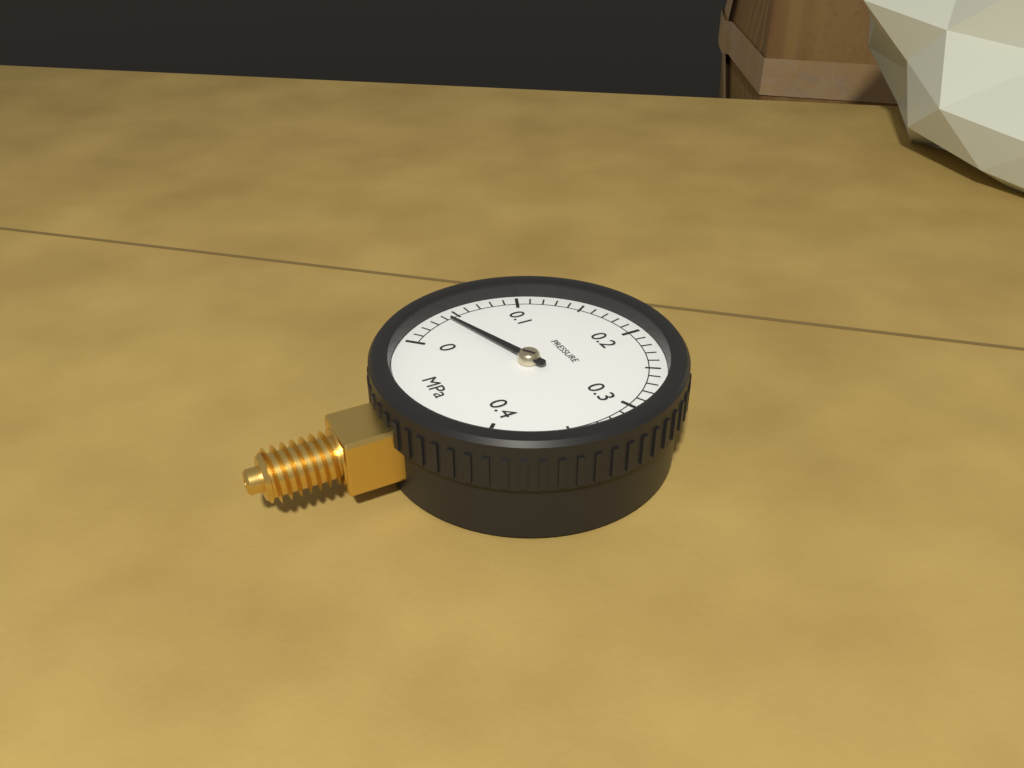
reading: 0.04 MPa
